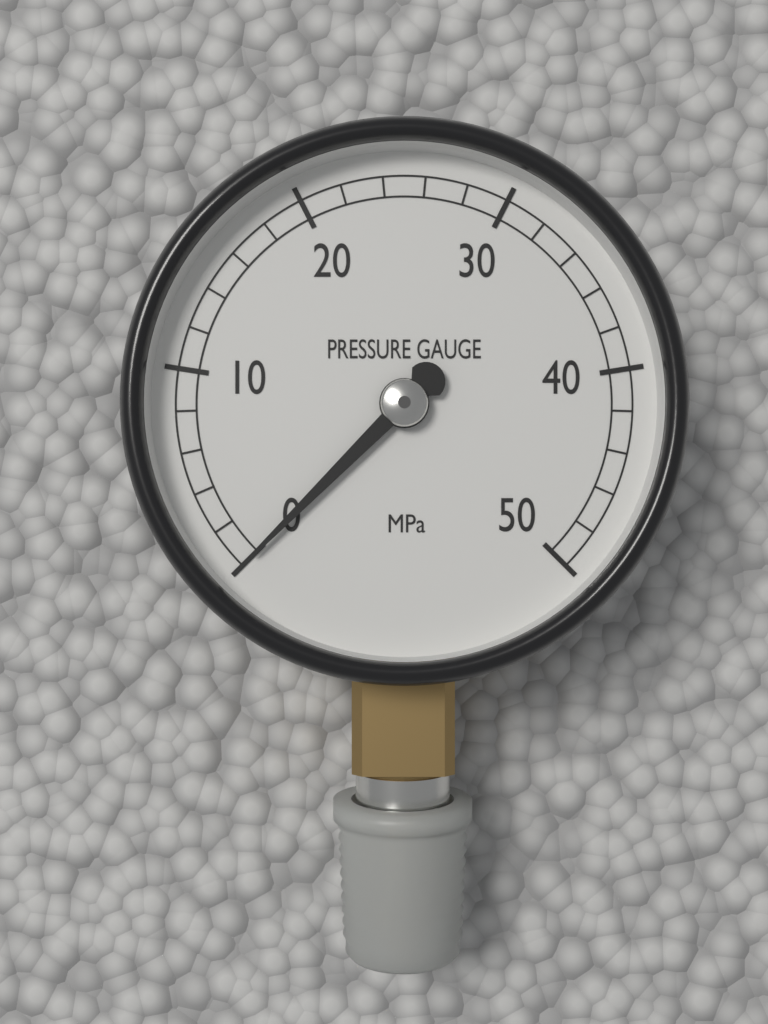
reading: 0 MPa
